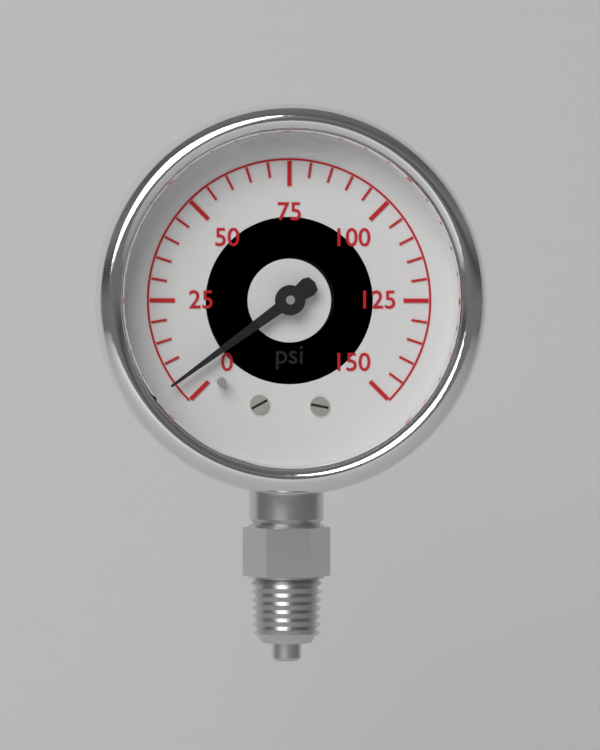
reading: 5 psi
